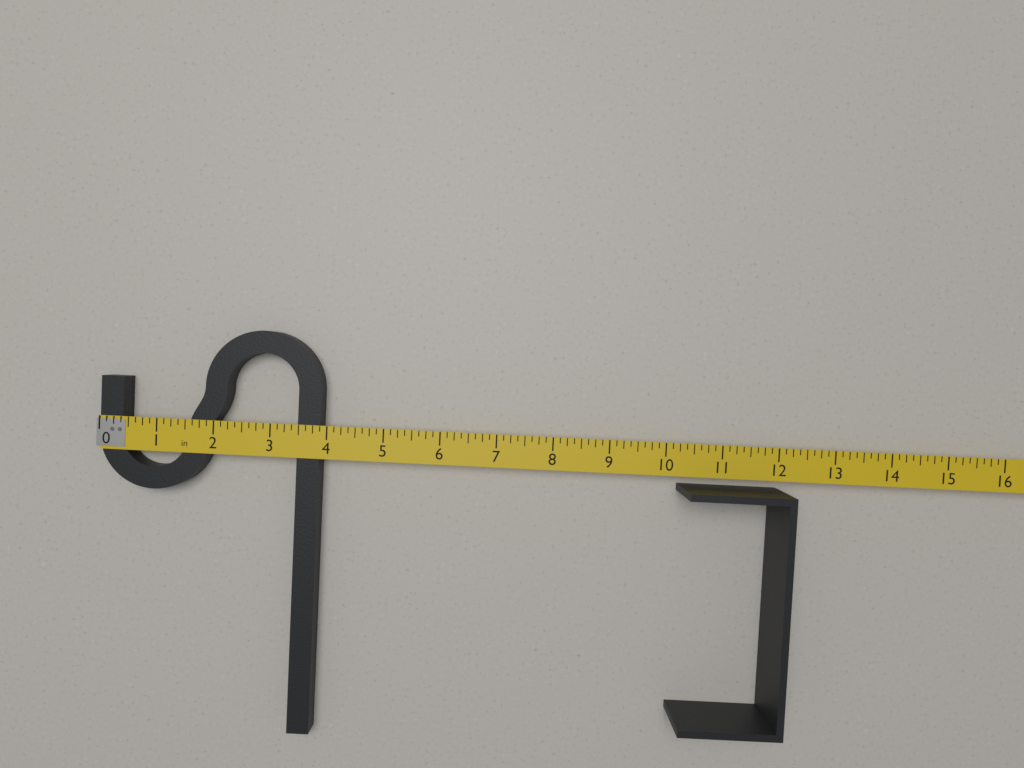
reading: 3.875 in
